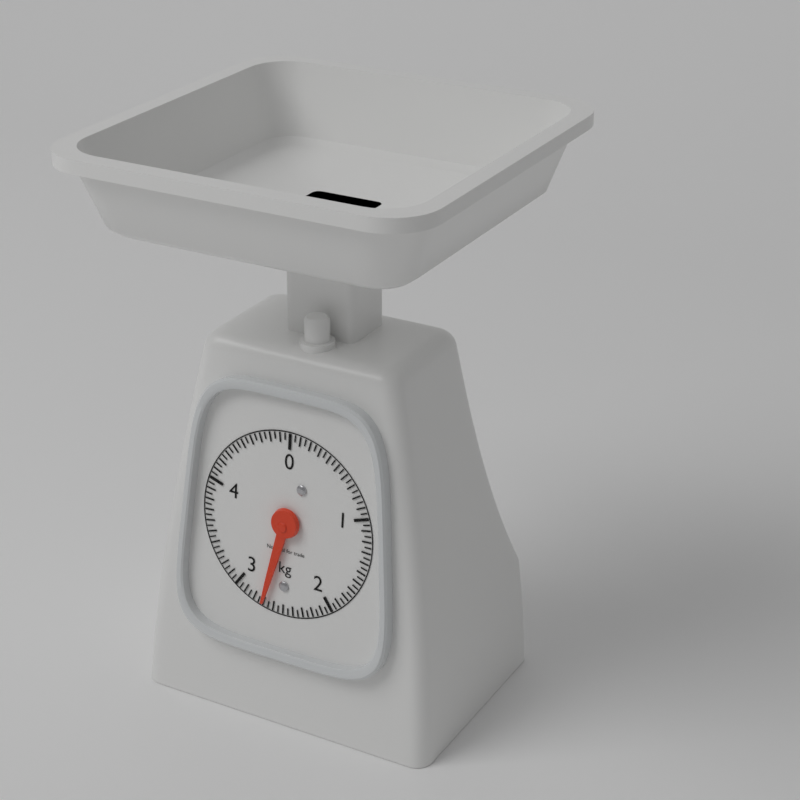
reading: 2.70 kg
